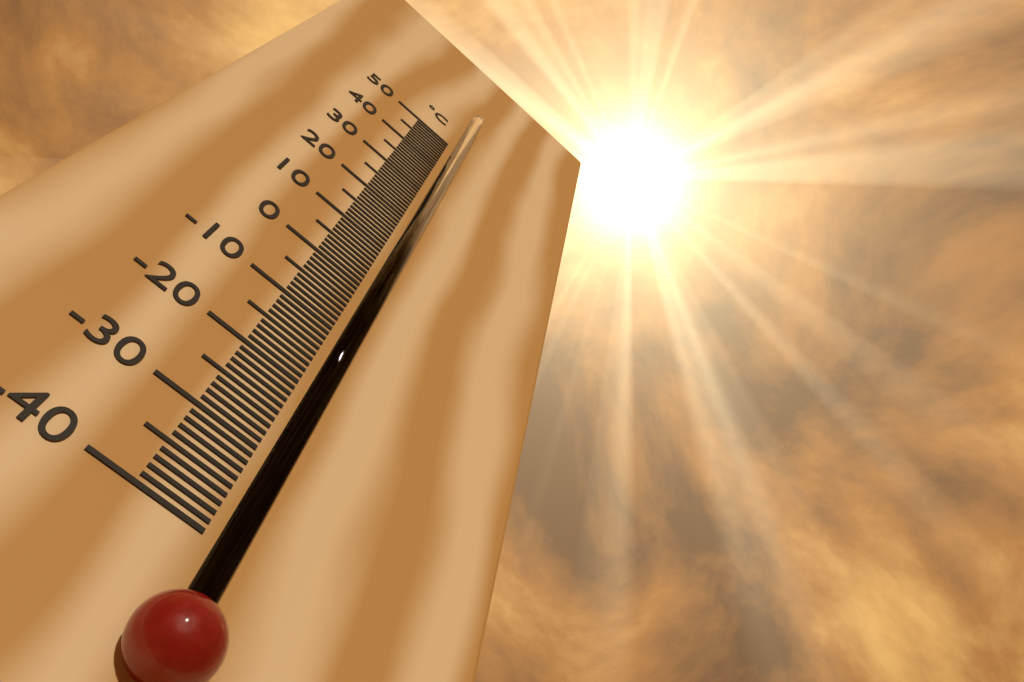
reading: 49 °C
